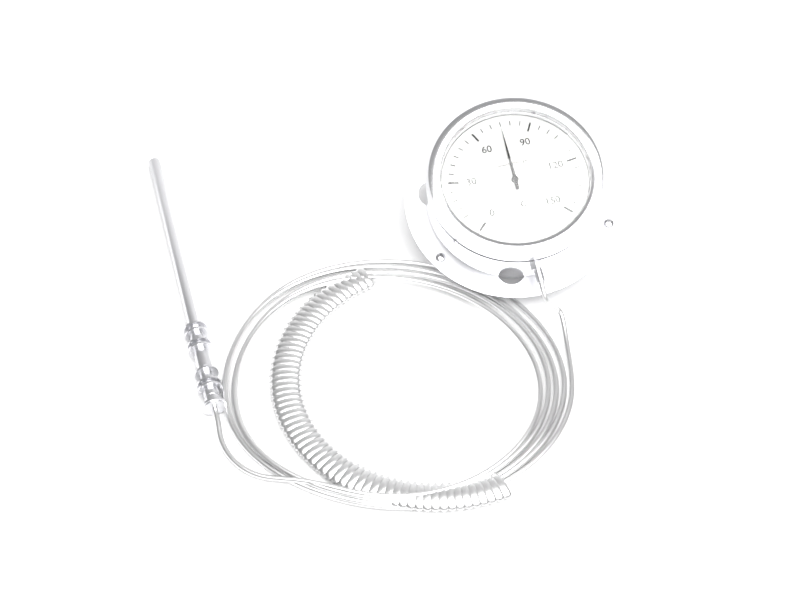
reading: 75 °C
